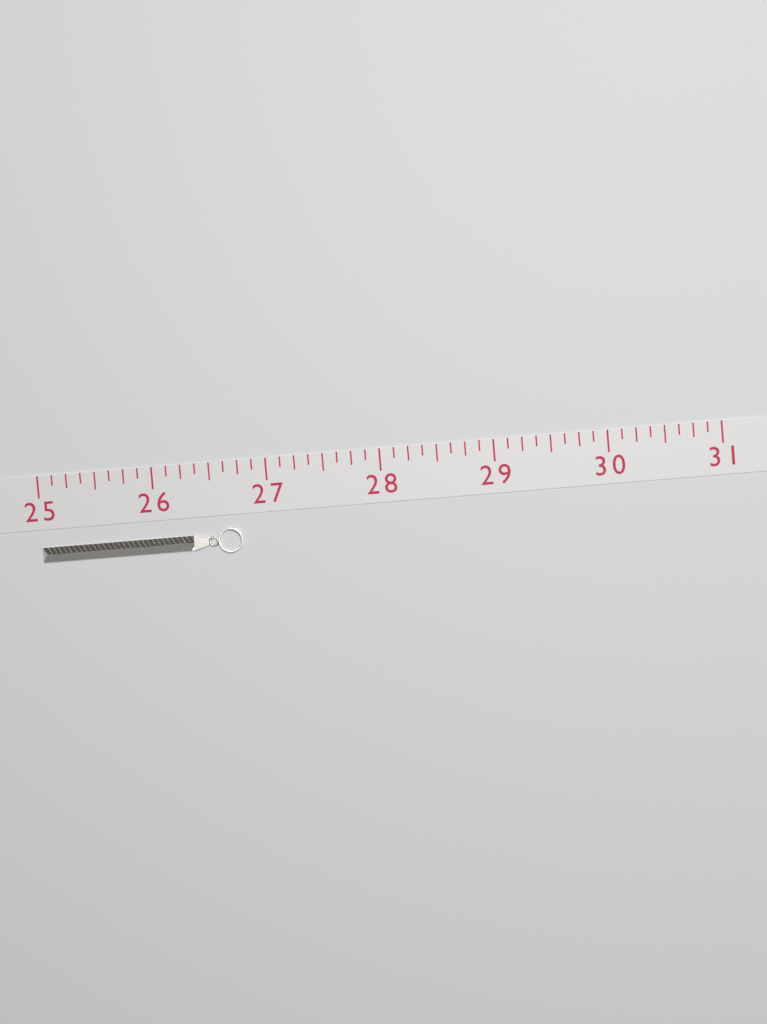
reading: 26.750 (no unit)
